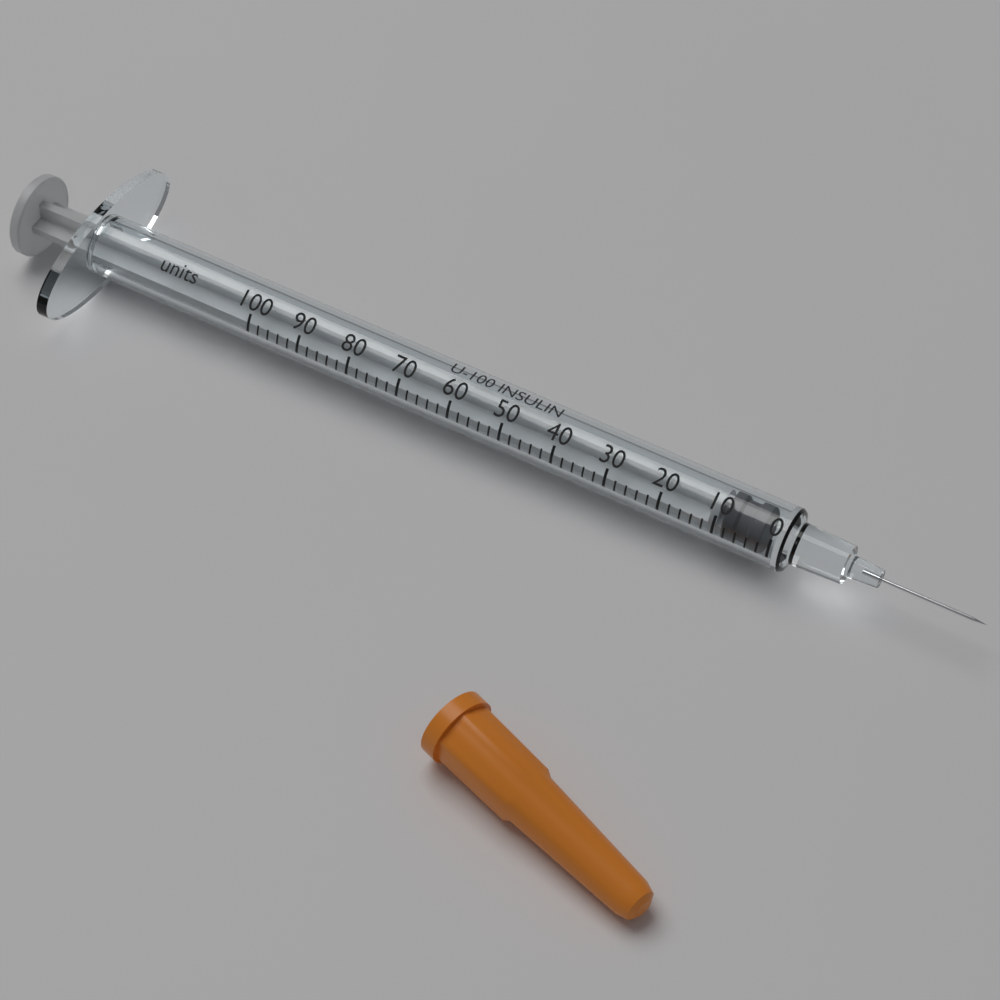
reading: 2 units
